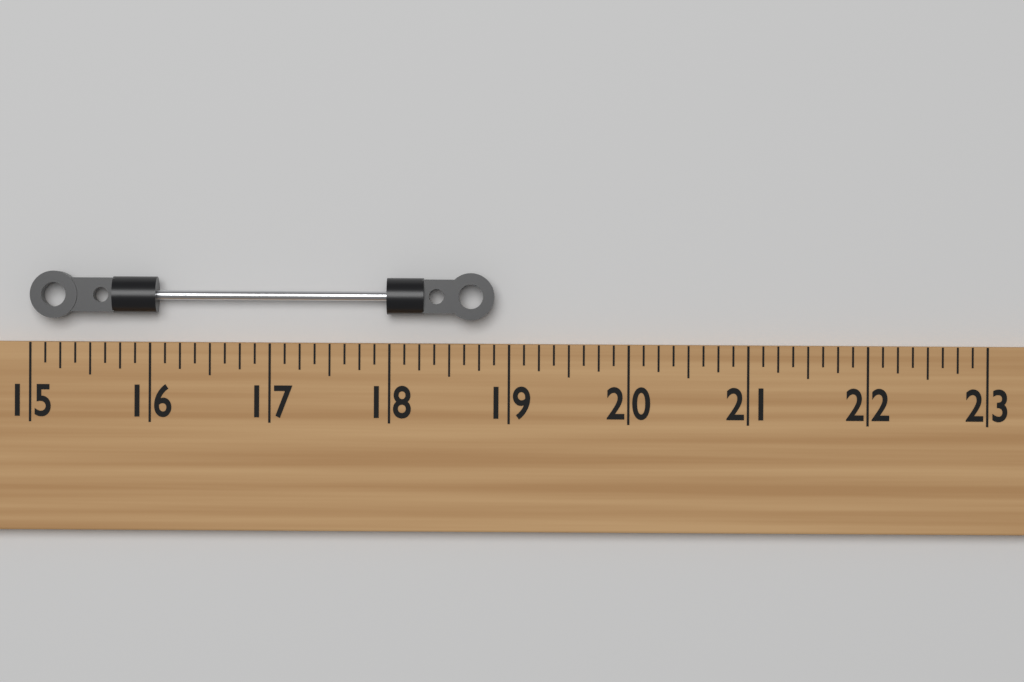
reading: 18.875 (no unit)
